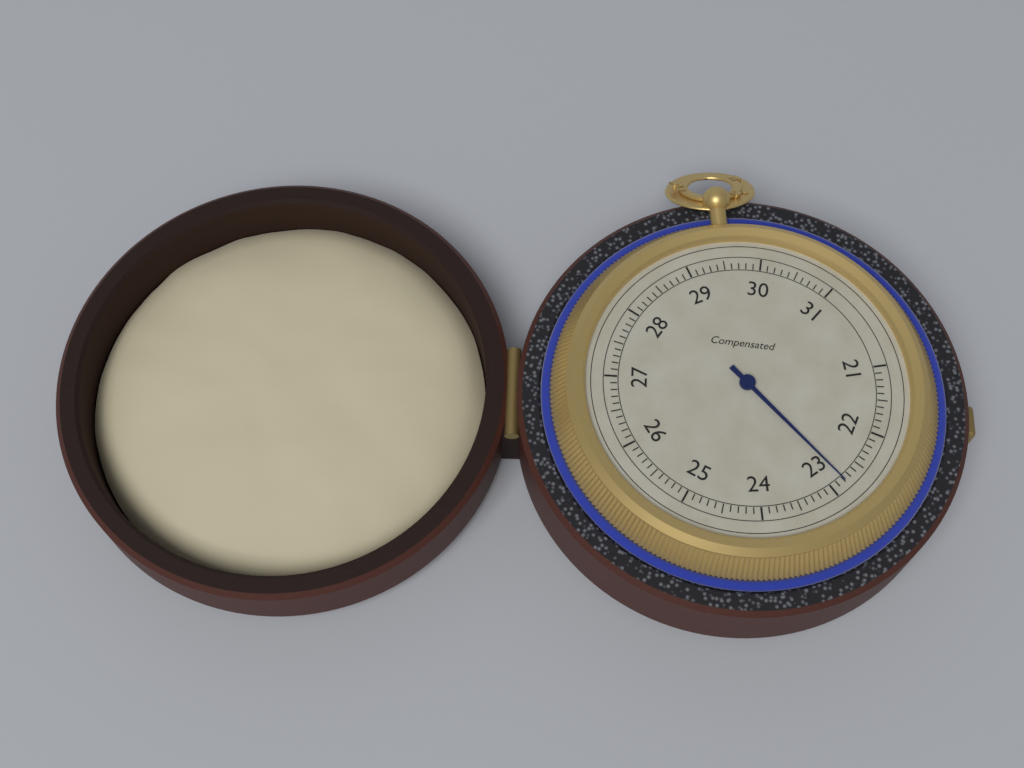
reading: 22.8 (no unit)
